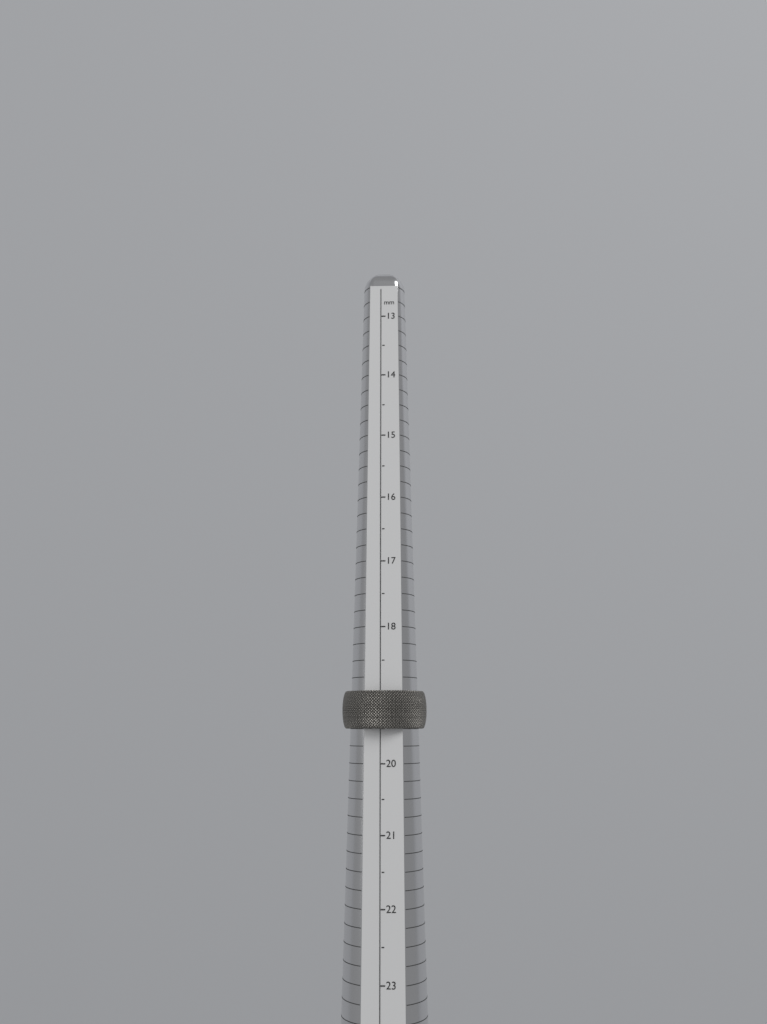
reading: 19.5 mm
